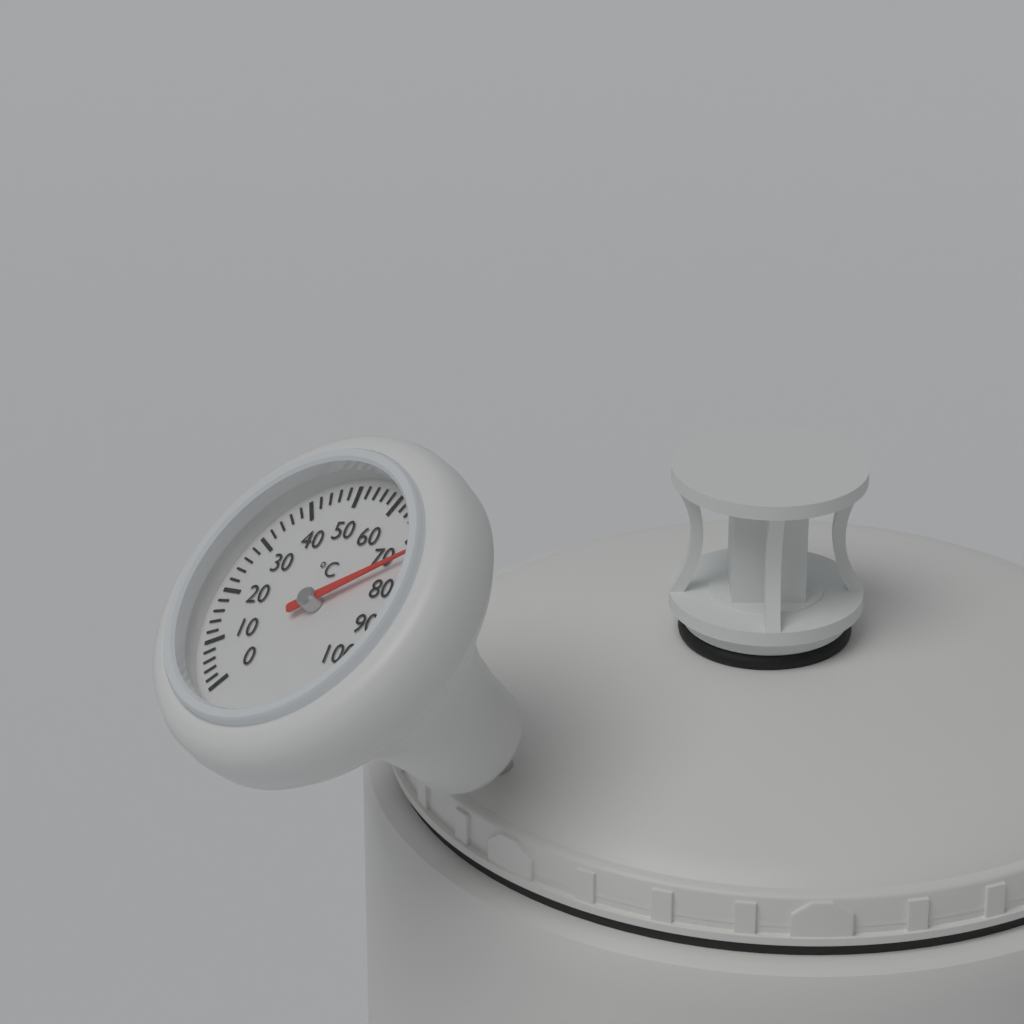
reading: 74 °C
